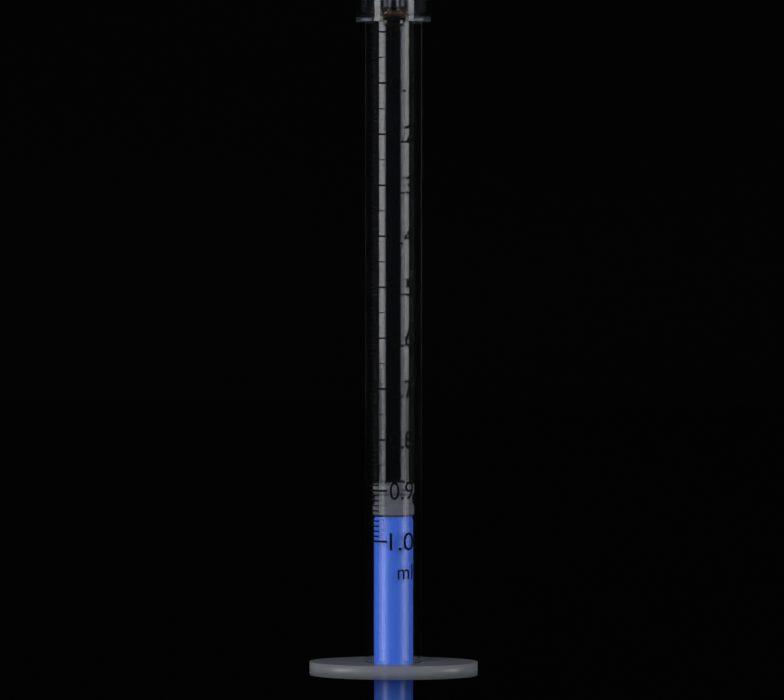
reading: 0.89 ml
